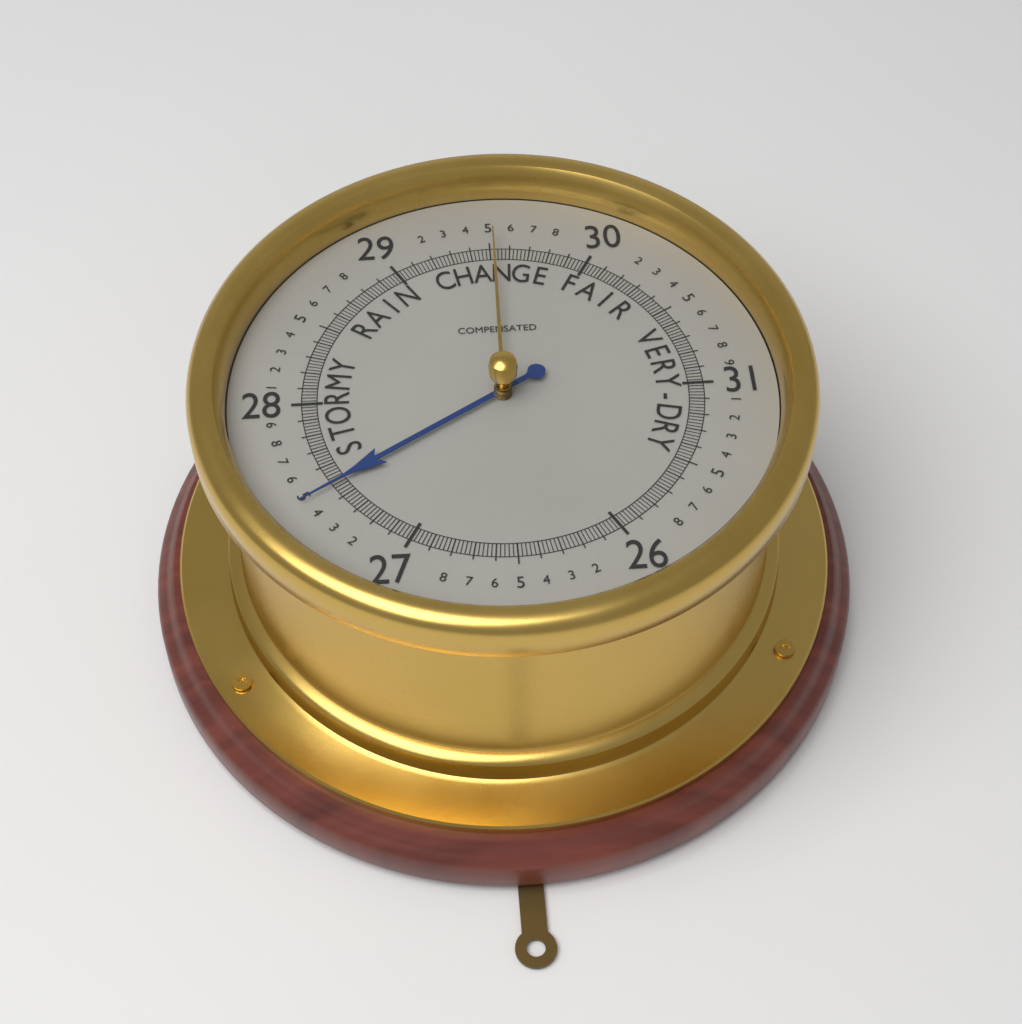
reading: 27.48 (no unit)
